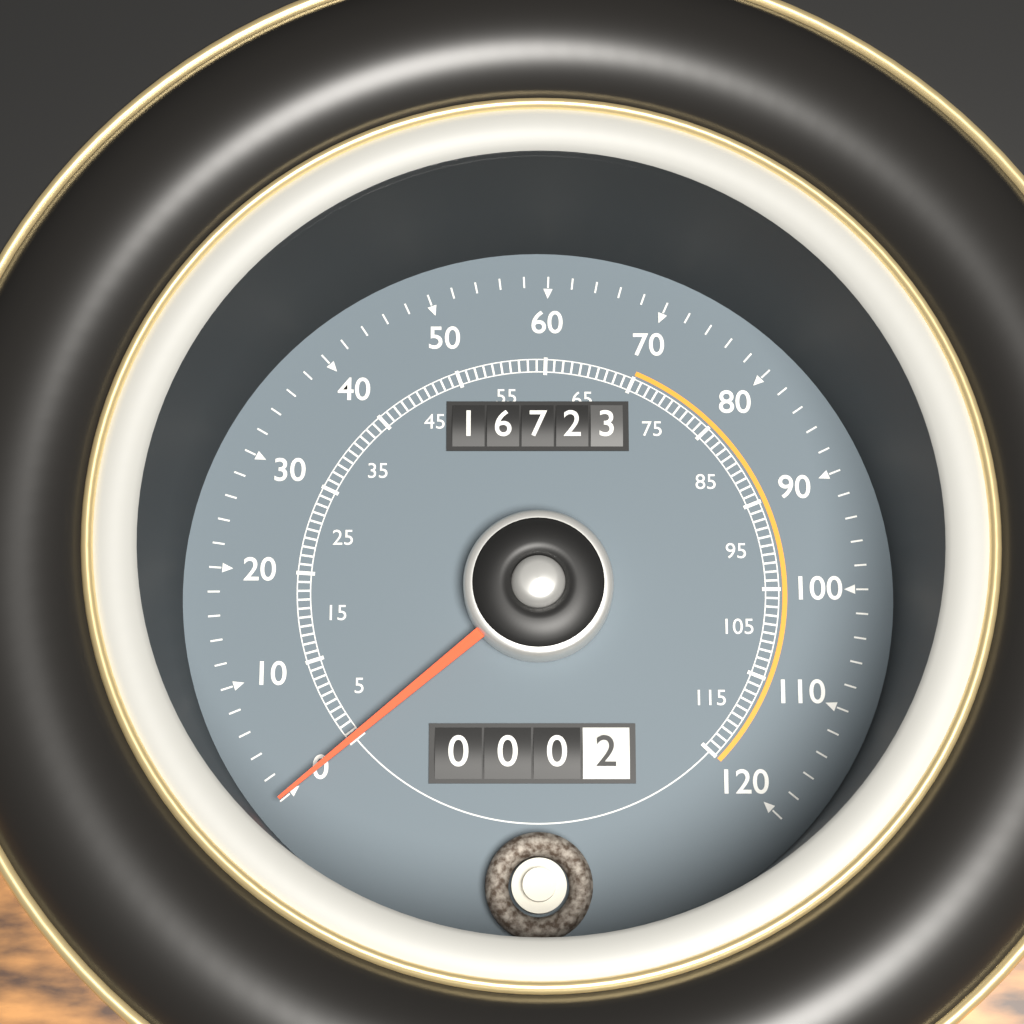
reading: 0 (no unit)
